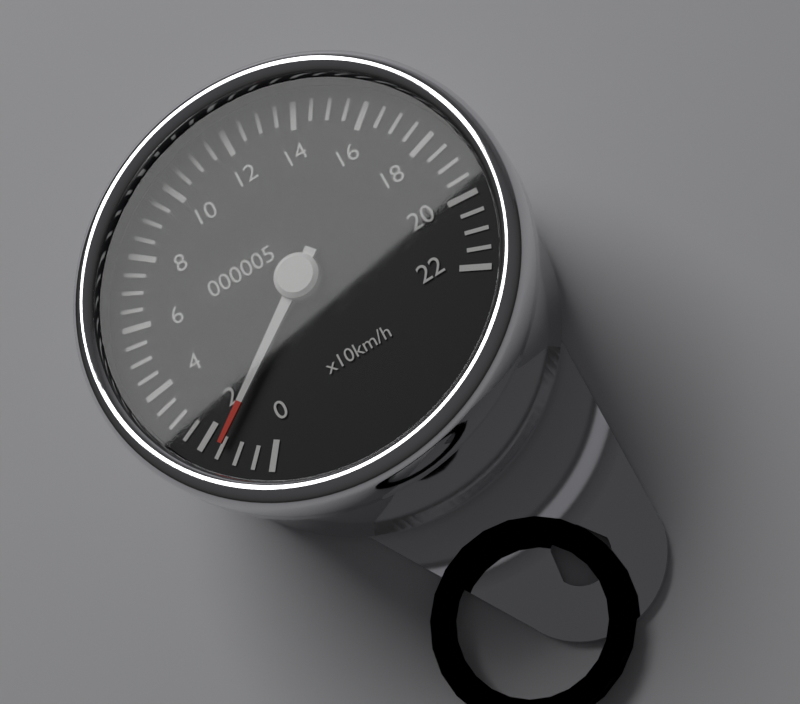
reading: 15 km/h
